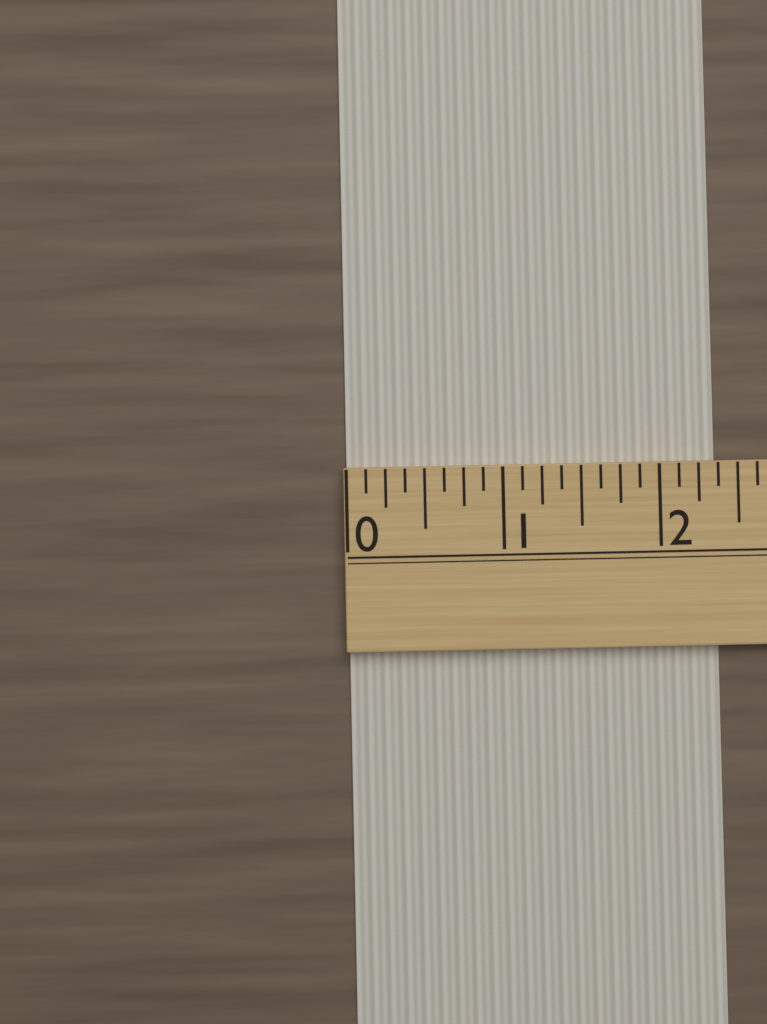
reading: 2.375 (no unit)
